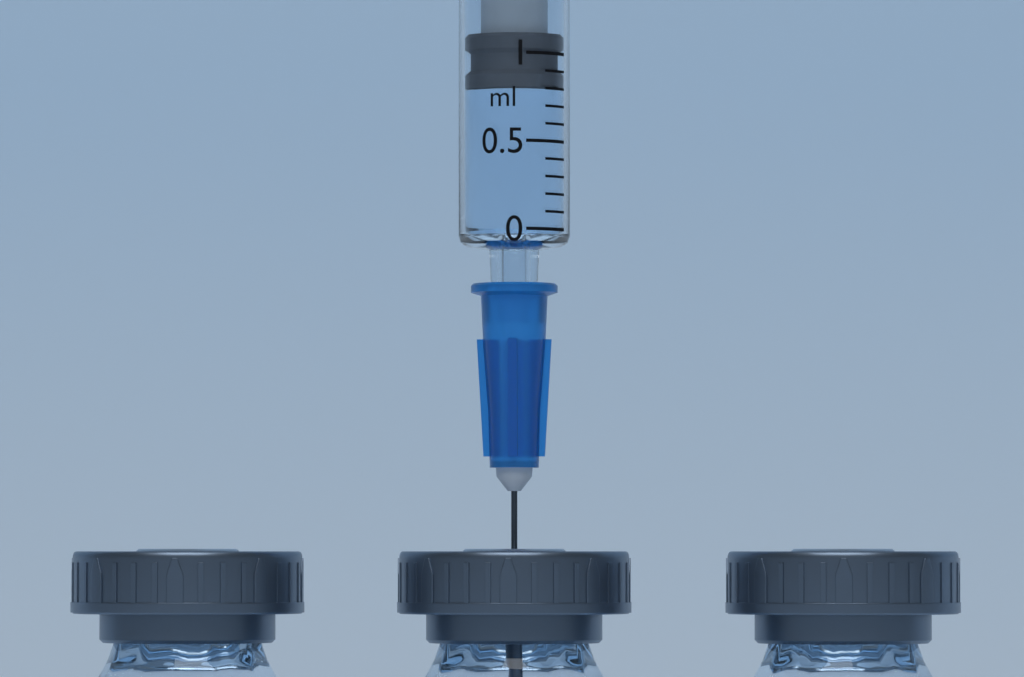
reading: 0.8 ml
